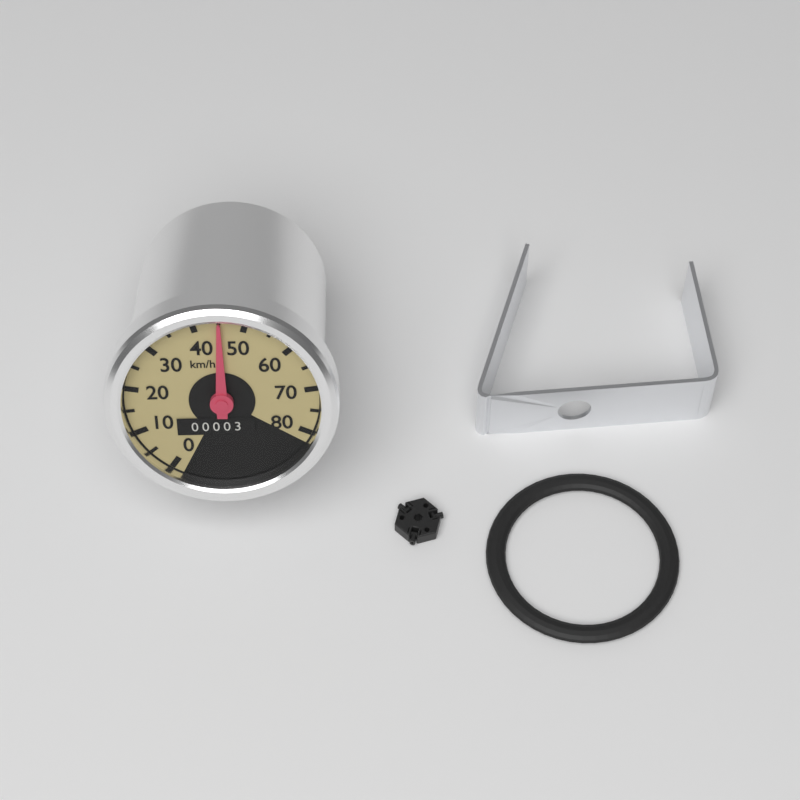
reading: 45 km/h
